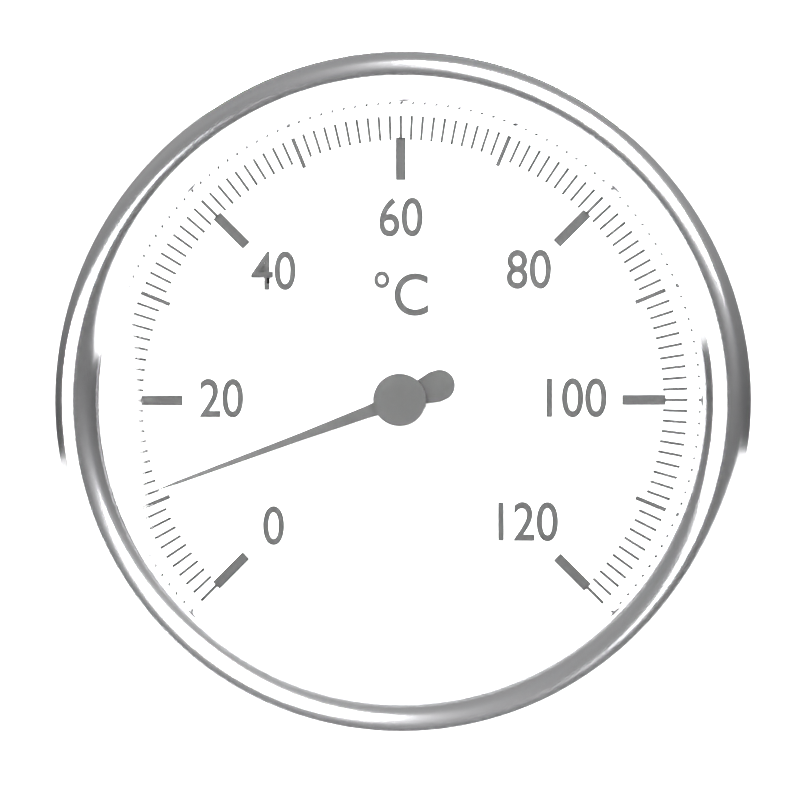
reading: 11 °C
